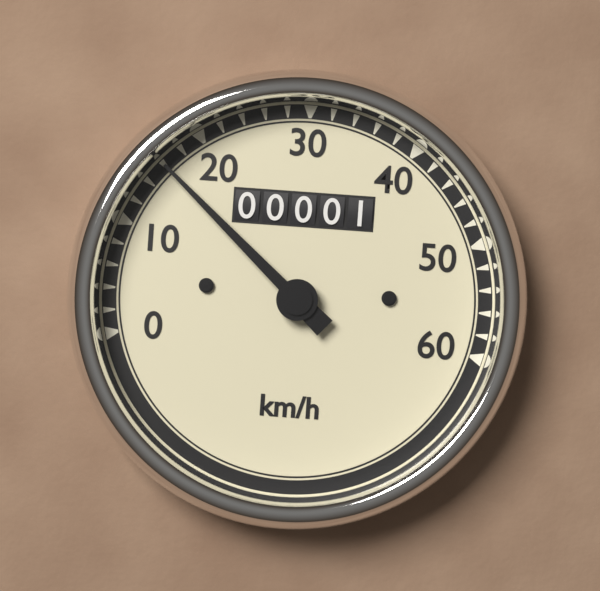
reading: 16 km/h
